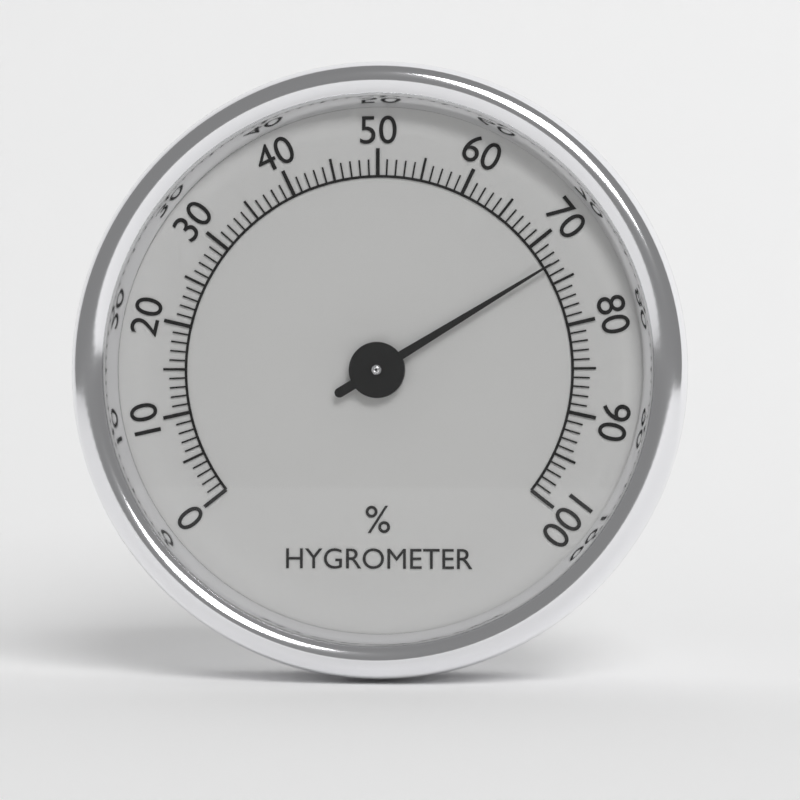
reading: 73 %
